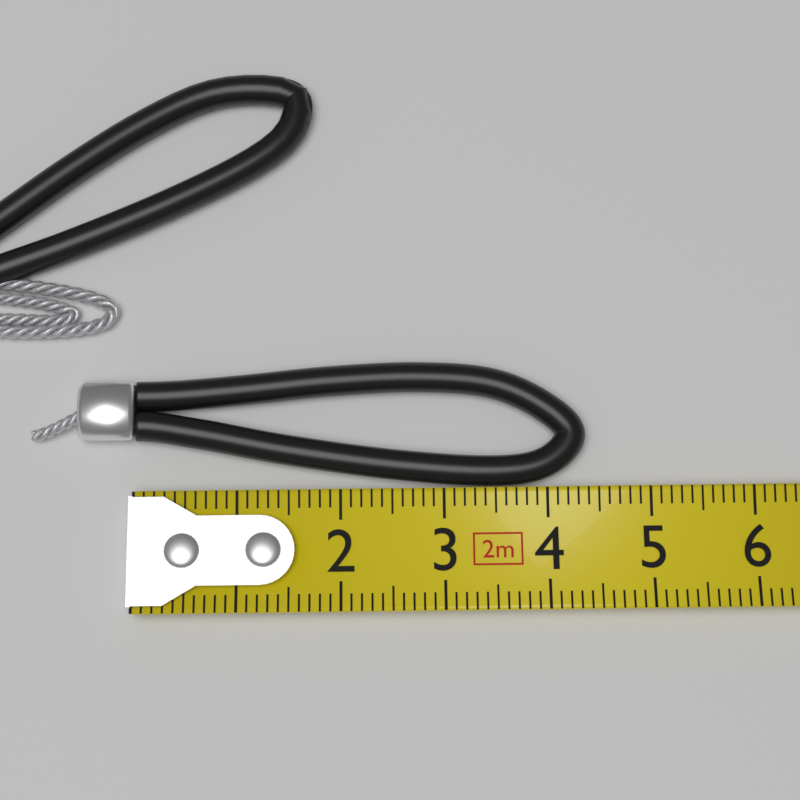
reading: 4.4 cm
